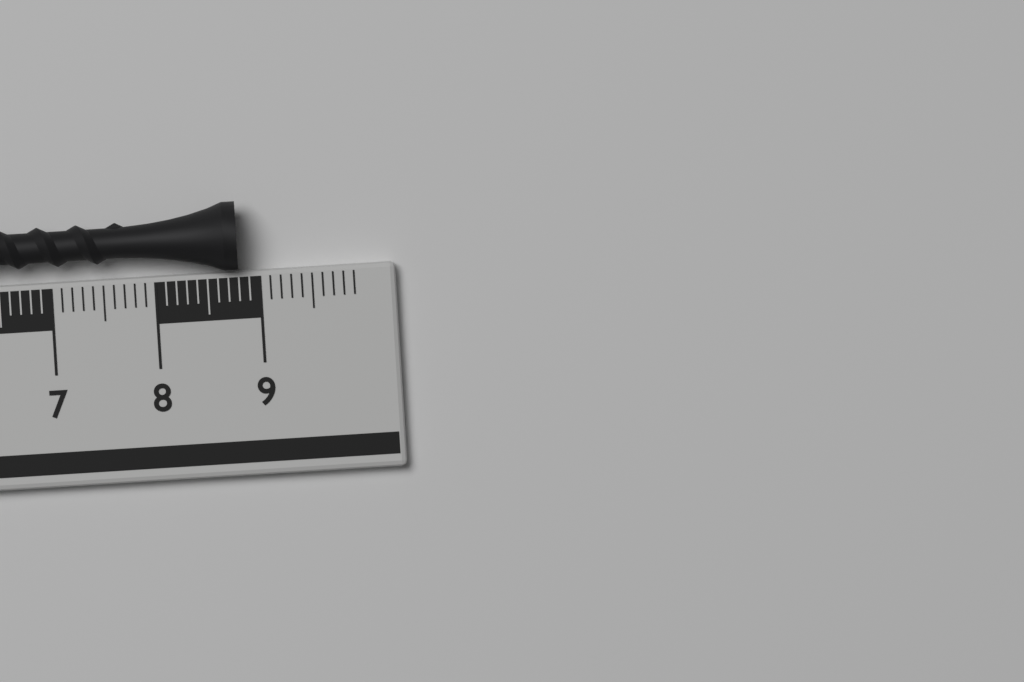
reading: 8.8 cm
